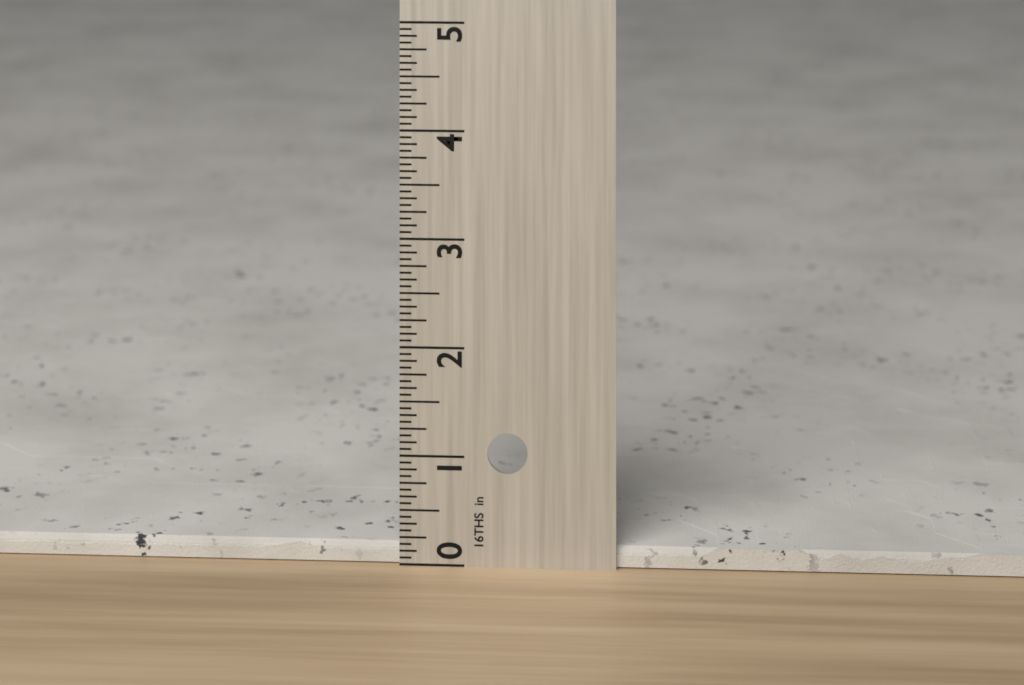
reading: 0.1875 in
